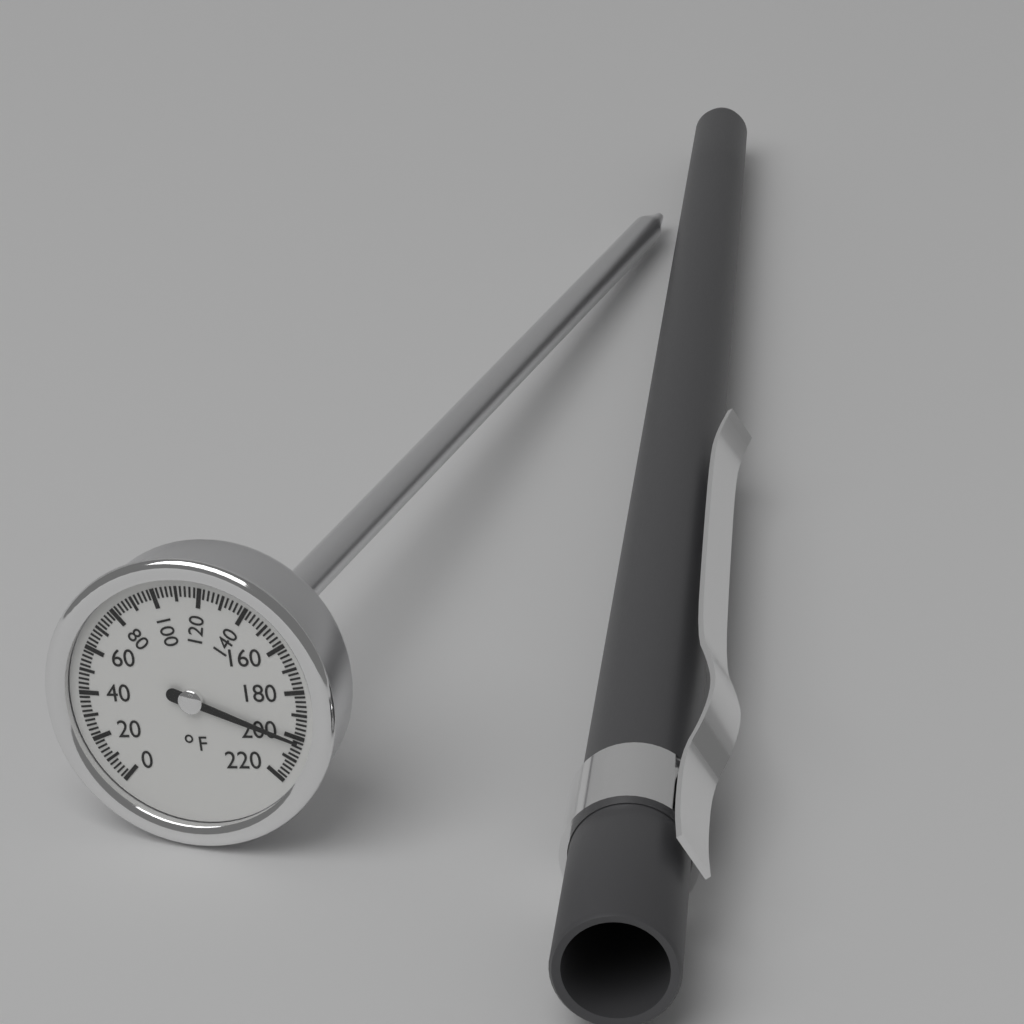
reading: 202 °F
